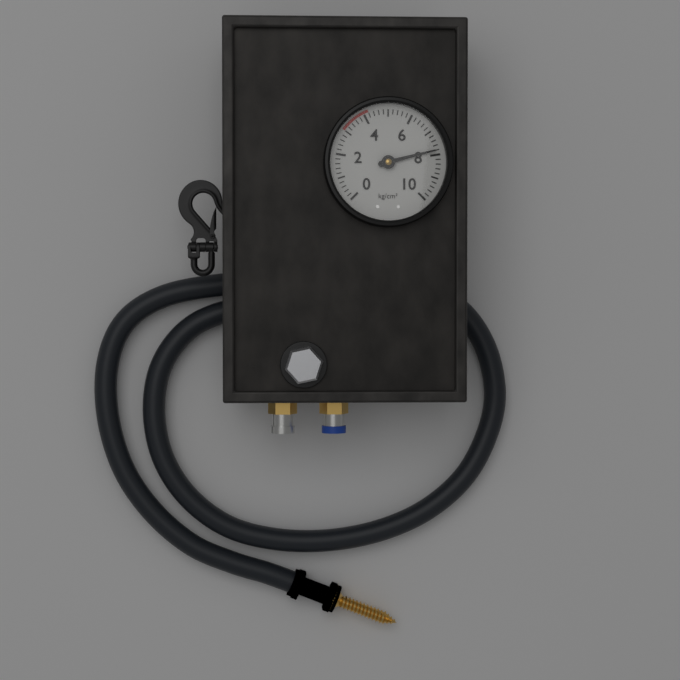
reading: 7.8 kg/cm²
